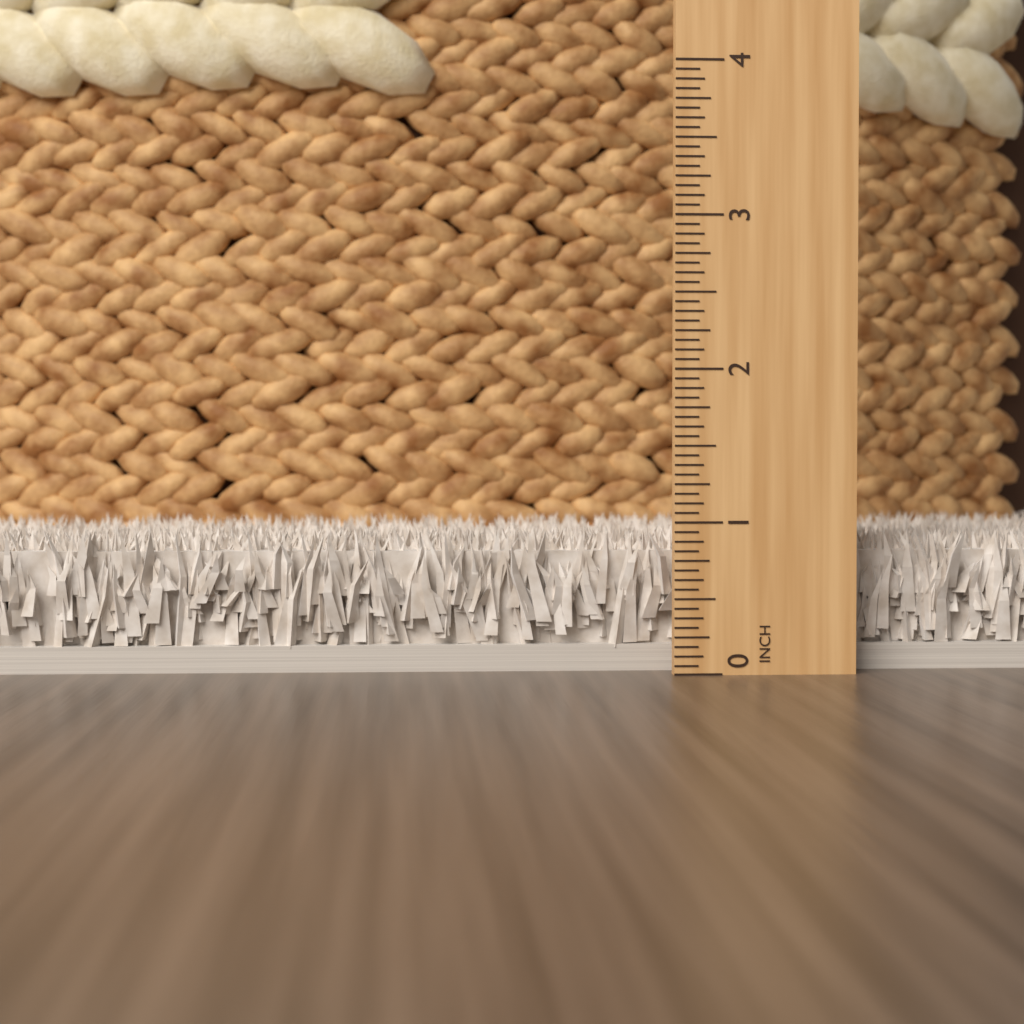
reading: 0.9375 in
